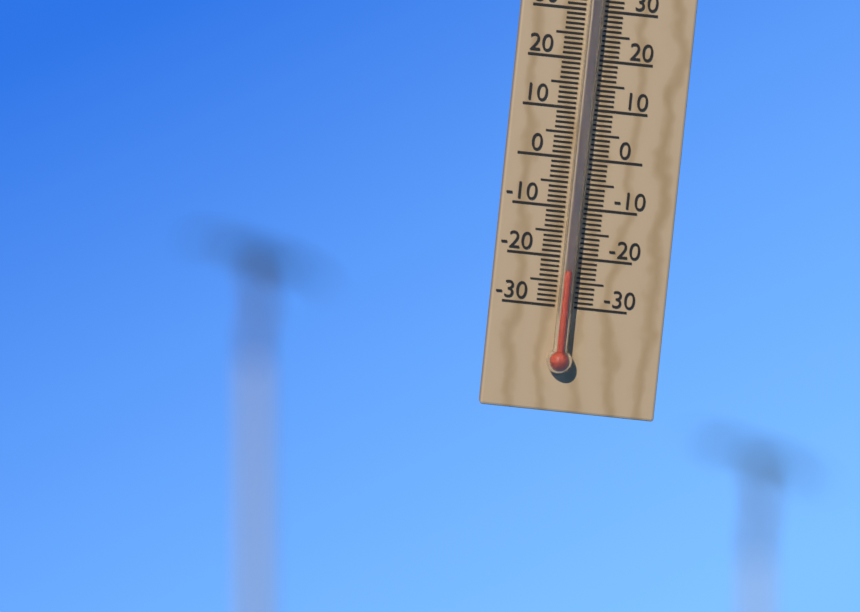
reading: -23 °C
